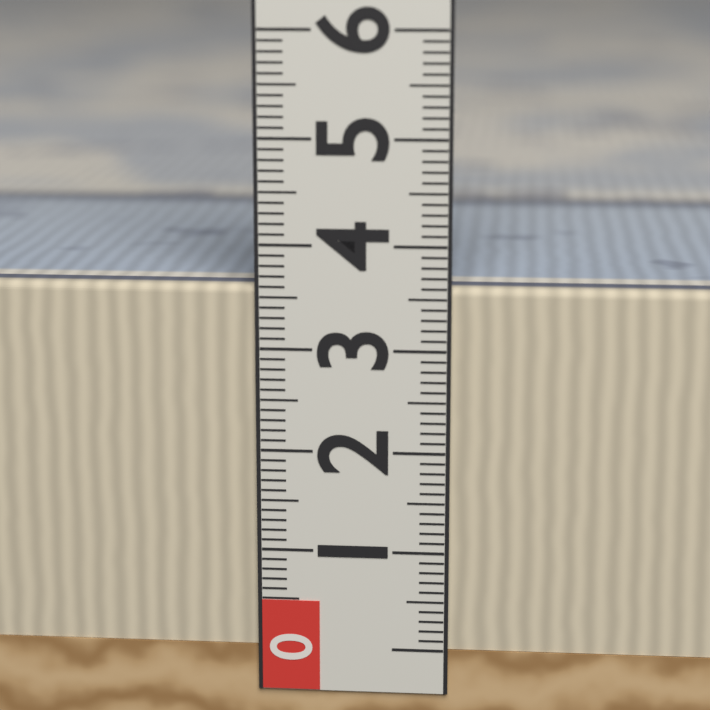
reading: 3.6 (no unit)
